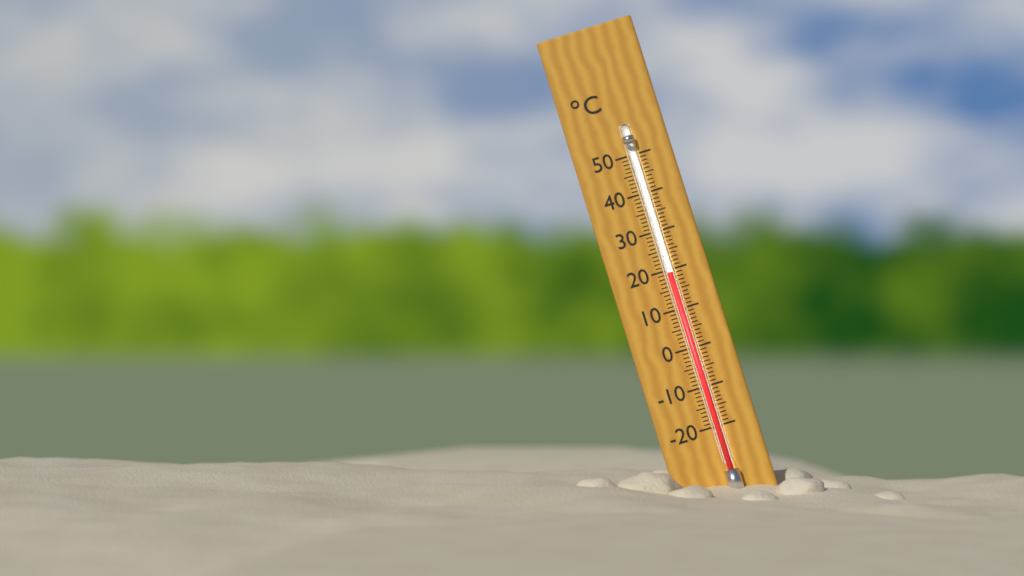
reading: 19 °C
